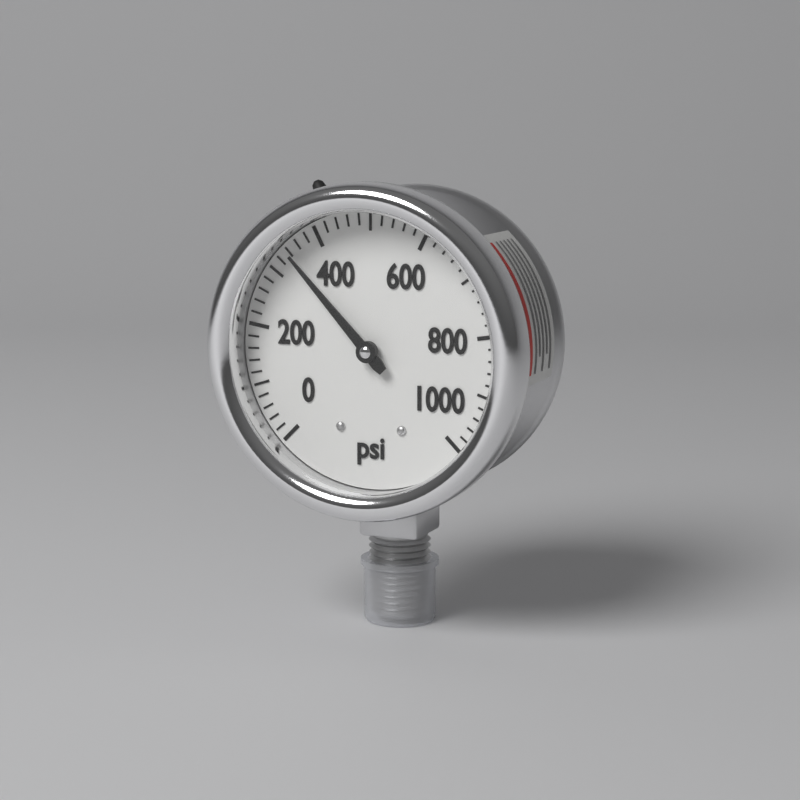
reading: 340 psi
